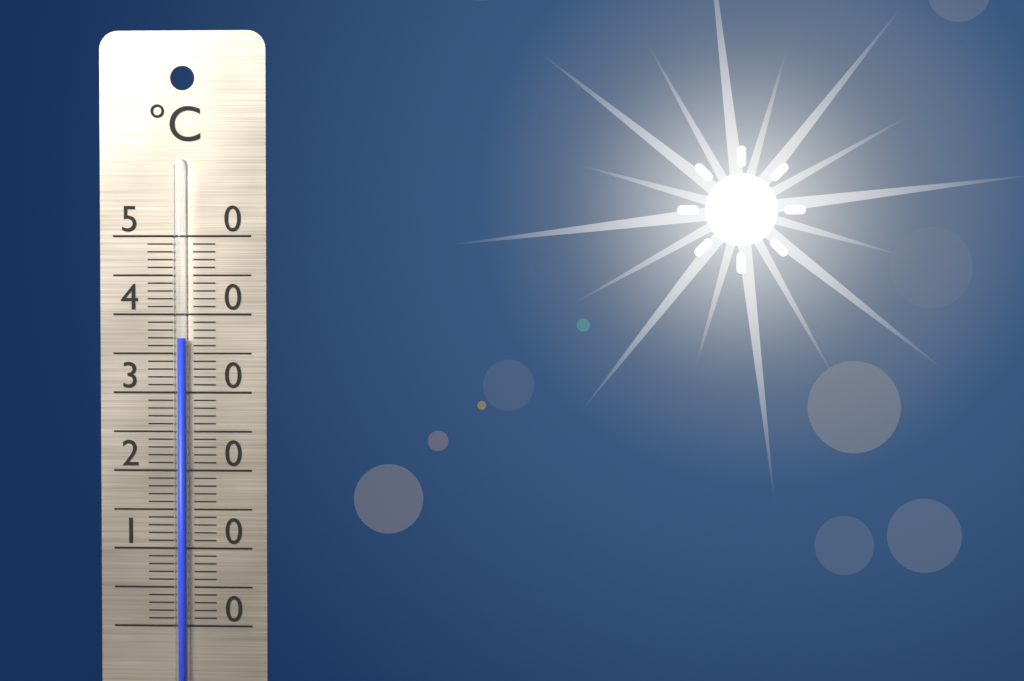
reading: 37 °C
